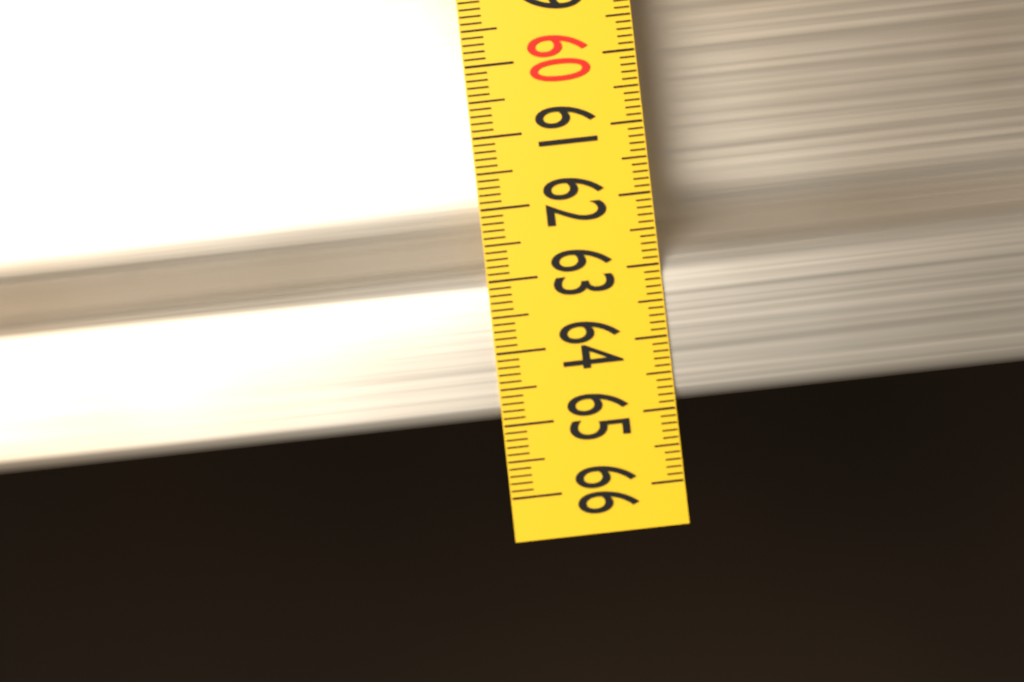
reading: 64.9 (no unit)
